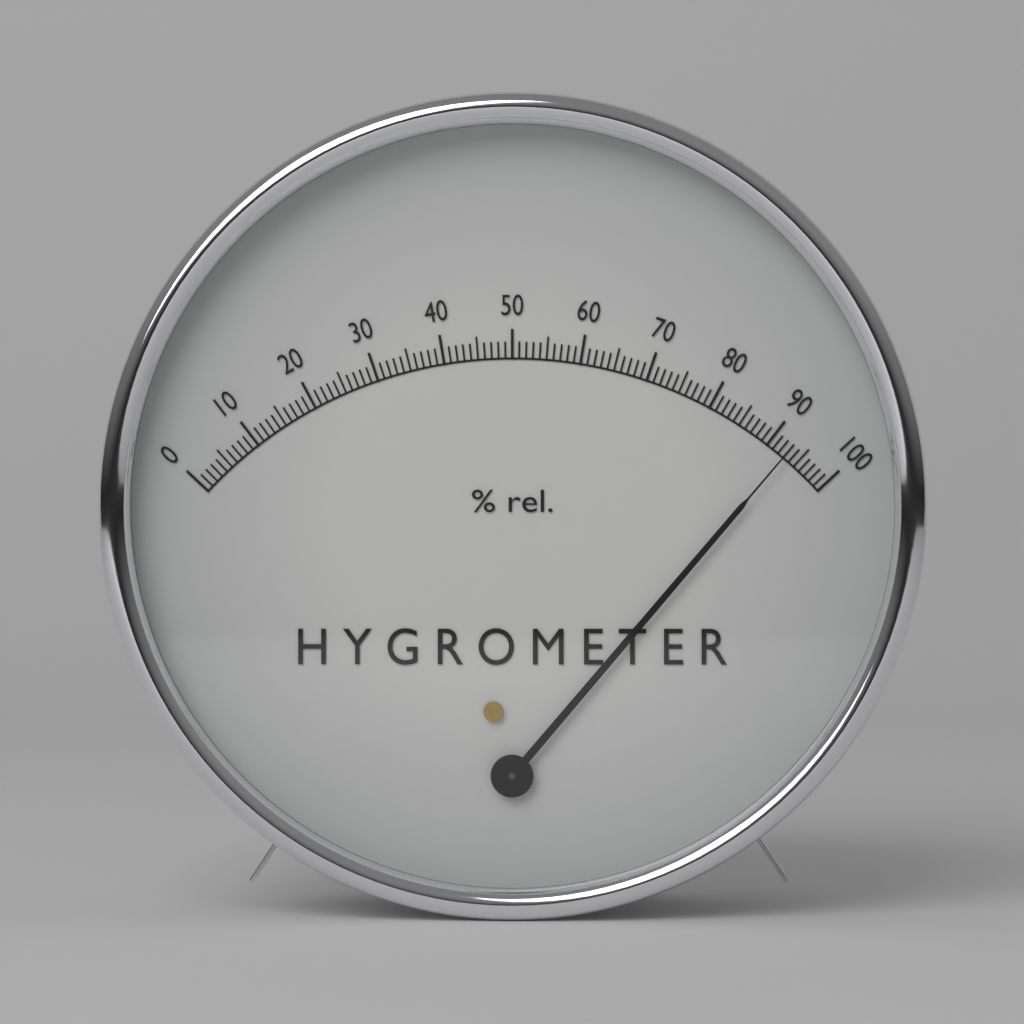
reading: 93 %
